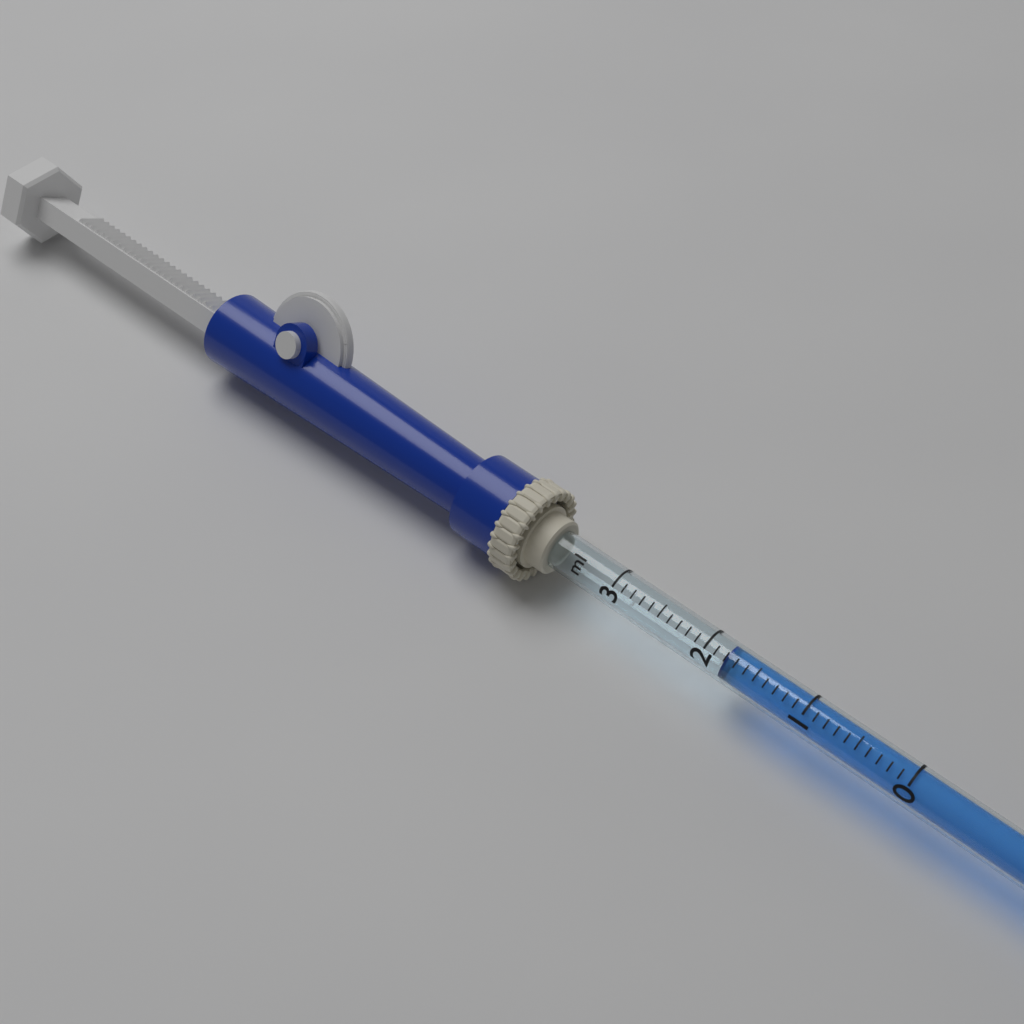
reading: 1.8 ml
